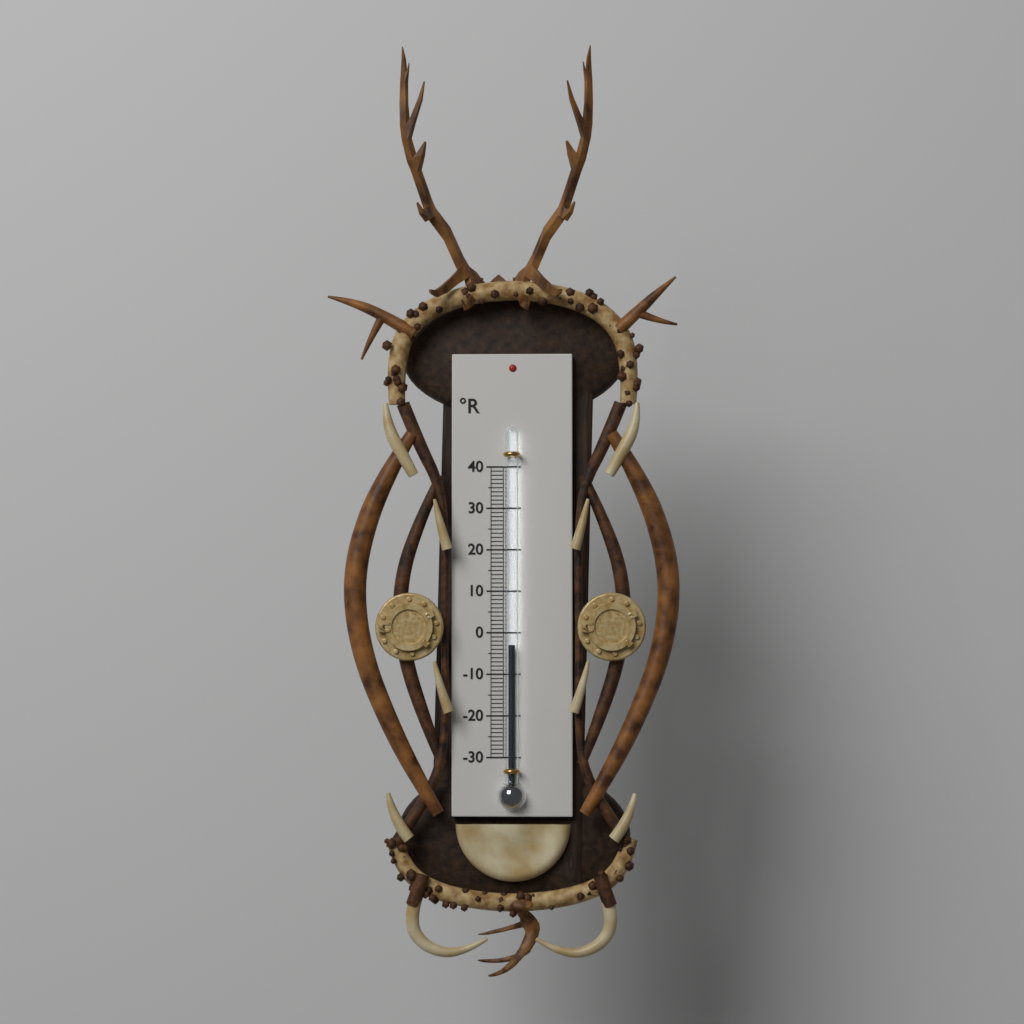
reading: -3 °R
